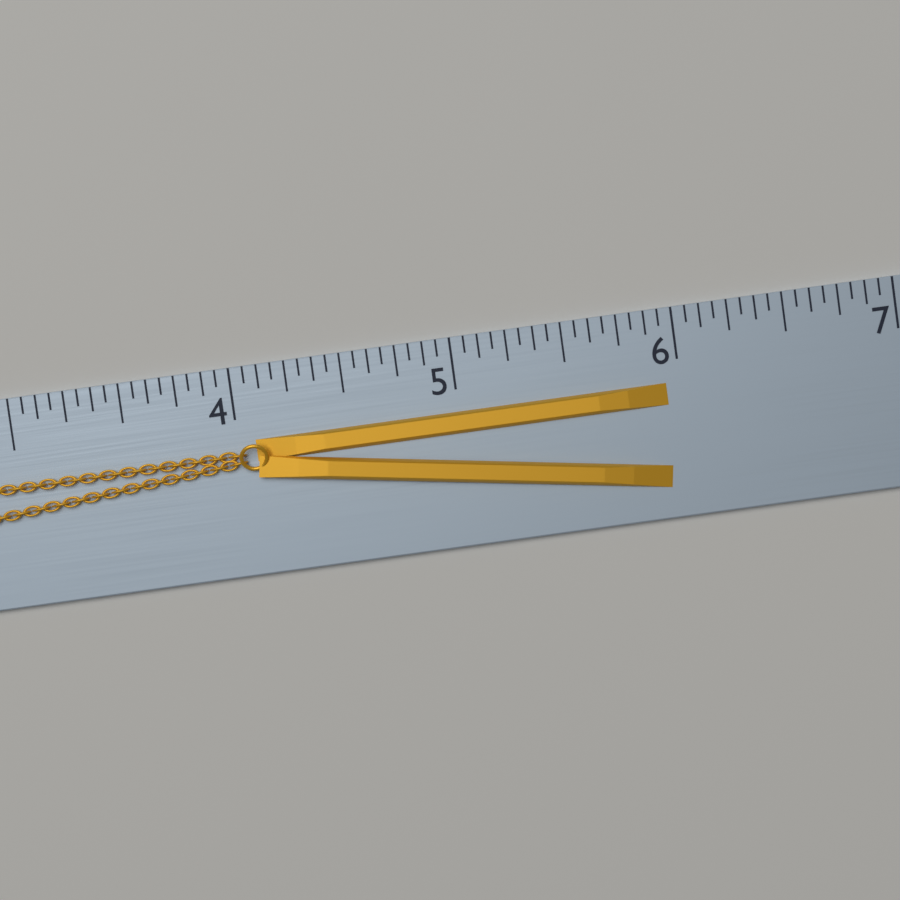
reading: 5.9375 (no unit)
